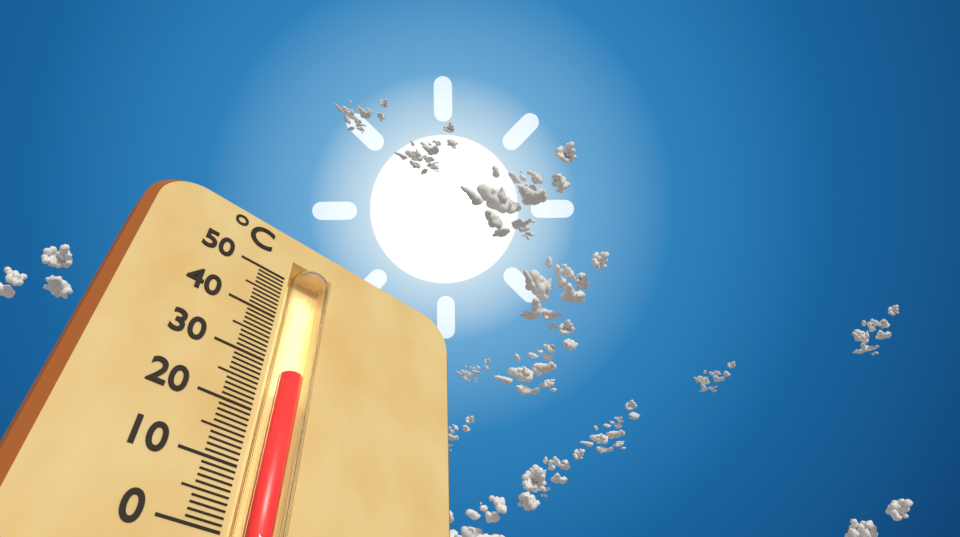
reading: 29 °C
